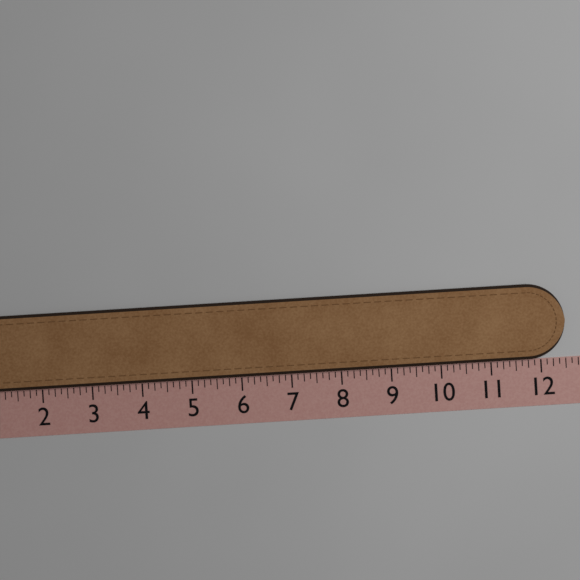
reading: 12.500 (no unit)
